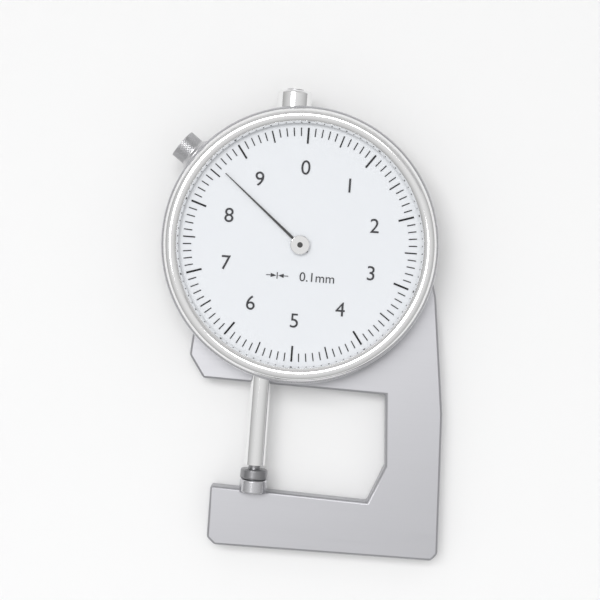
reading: 8.6 mm
